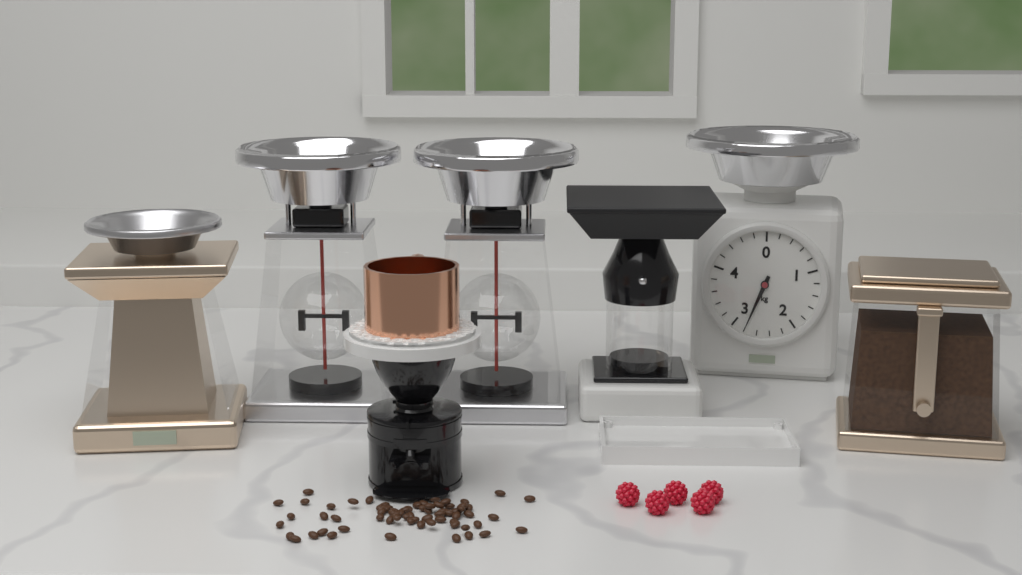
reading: 2.8 kg
